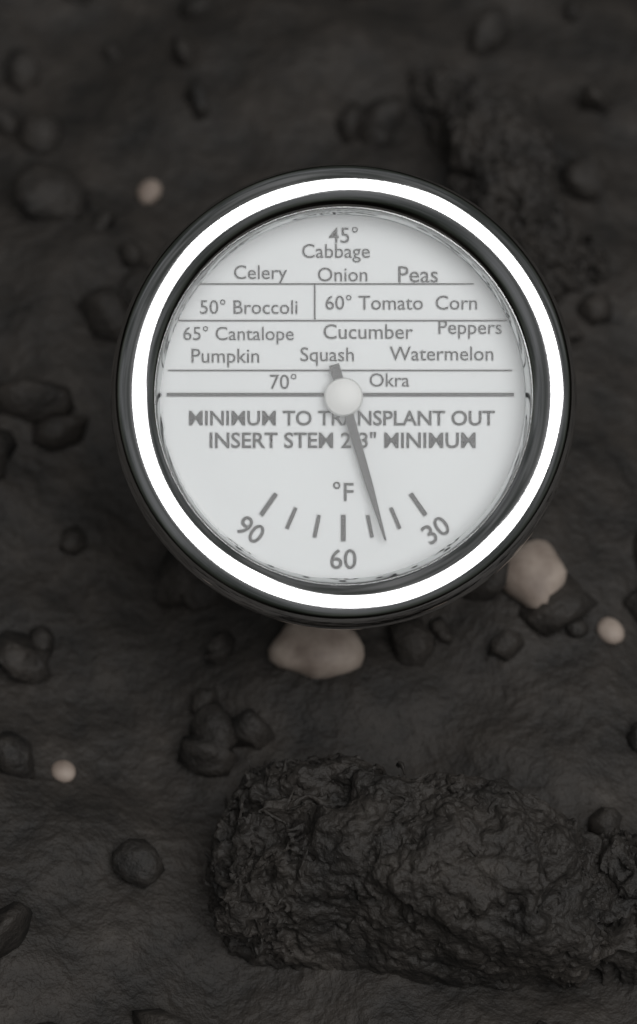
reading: 46 °F
